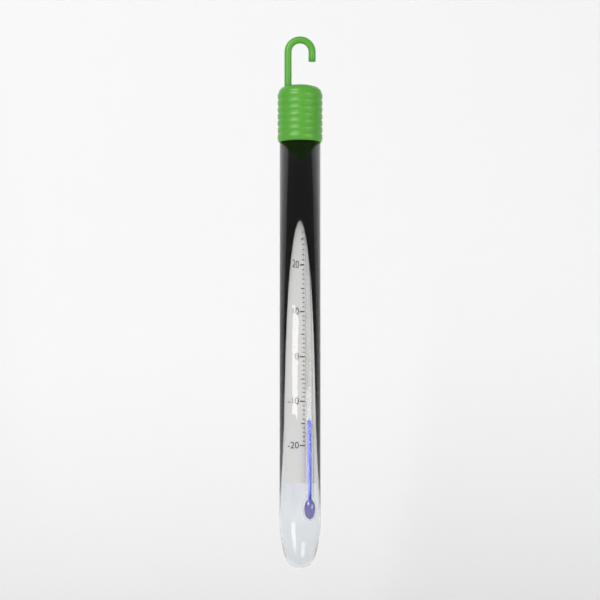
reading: -14 °C
